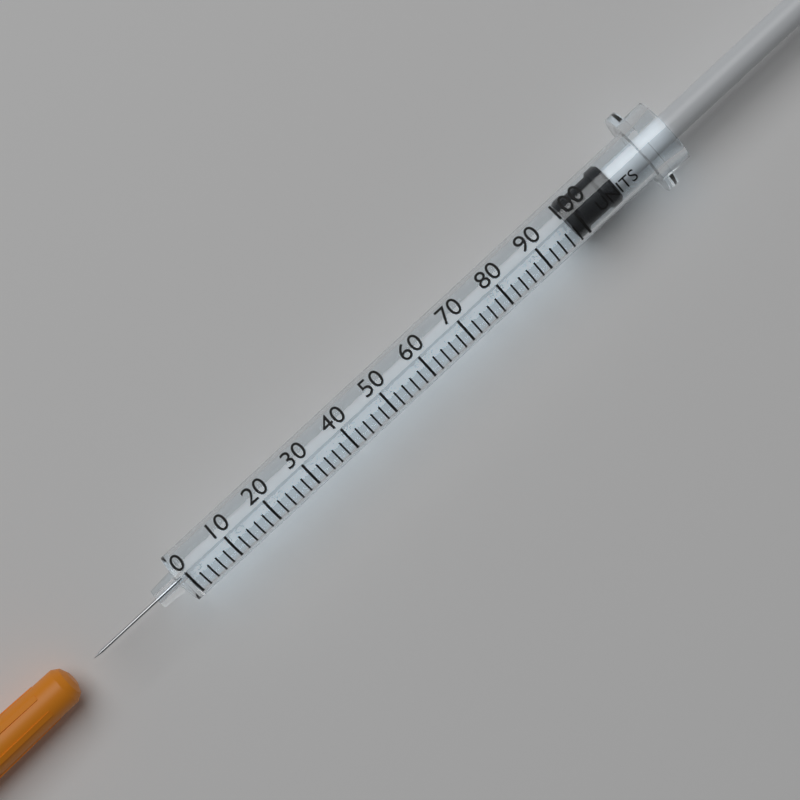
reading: 98 units
